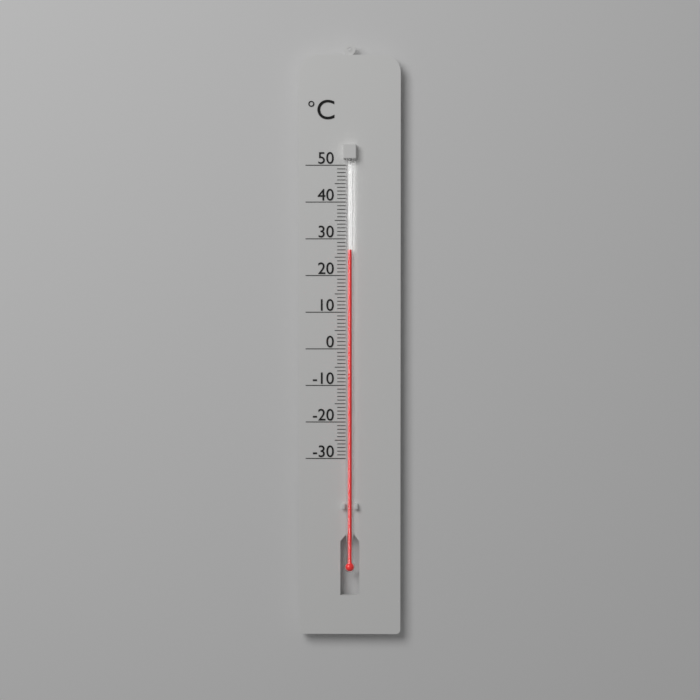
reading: 27 °C
